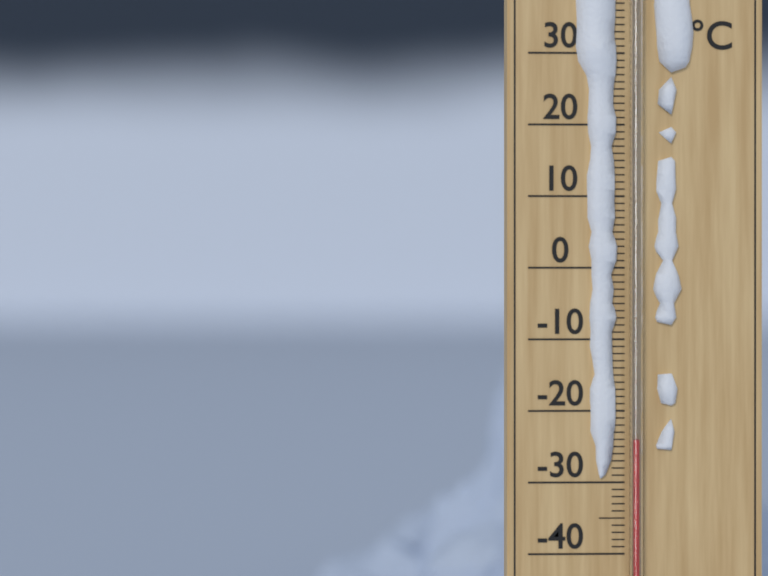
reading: -24 °C
